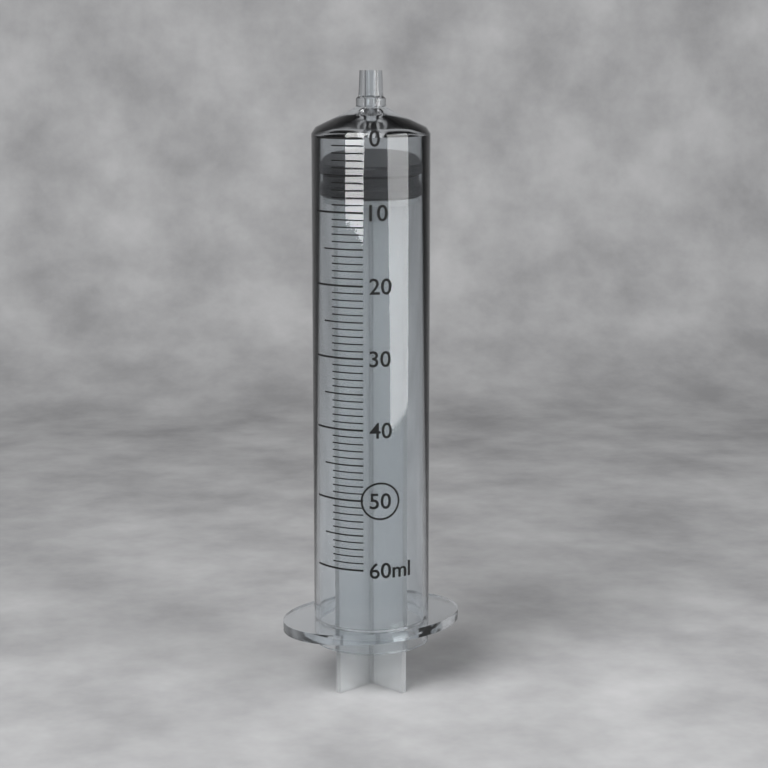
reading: 4 ml
